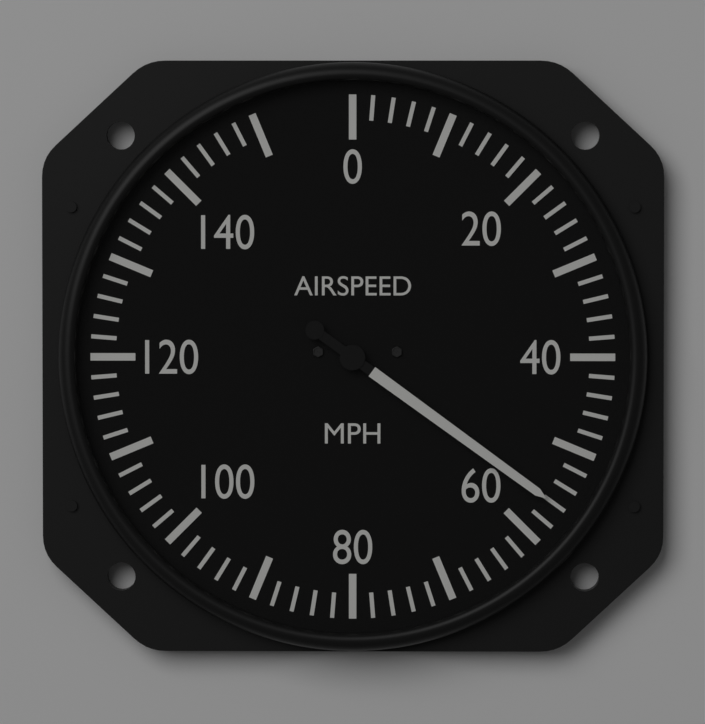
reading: 56 mph
